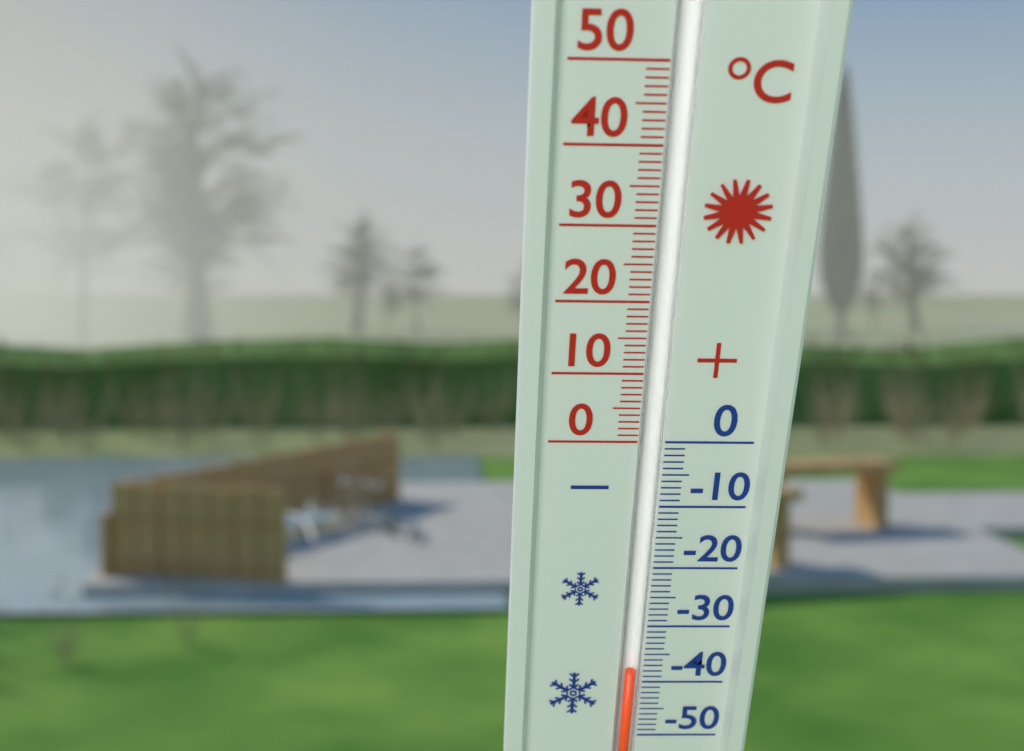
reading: -38 °C
